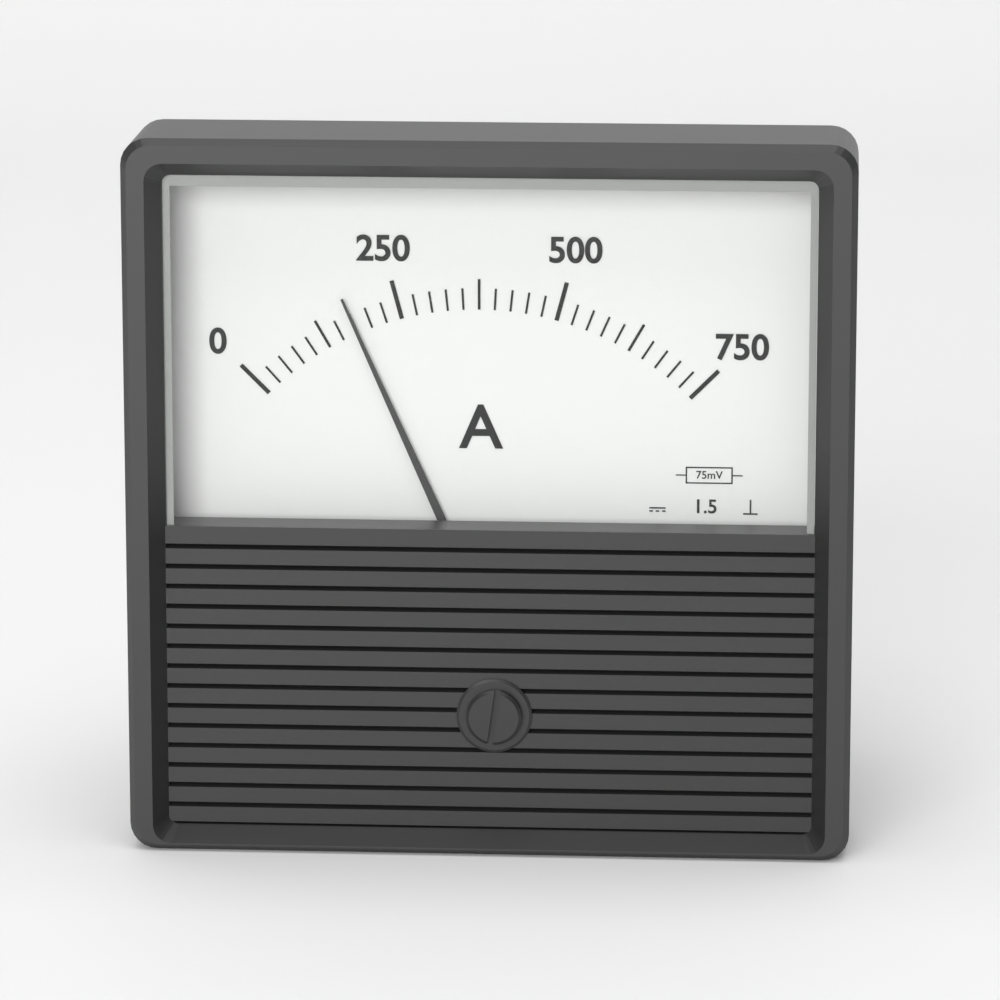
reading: 175 A
